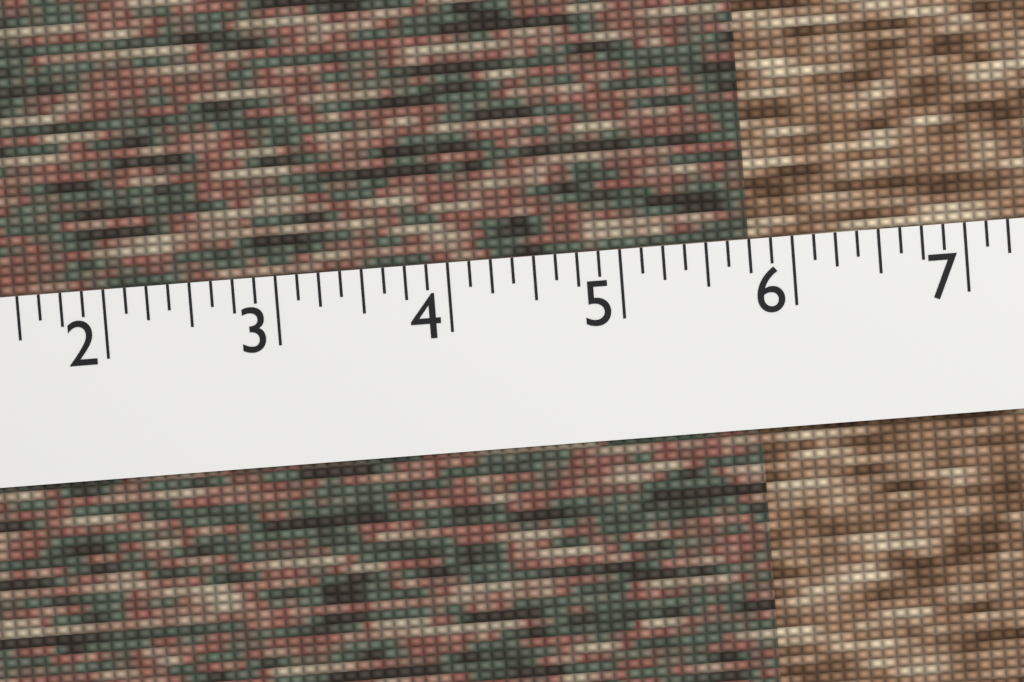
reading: 5.750 (no unit)
